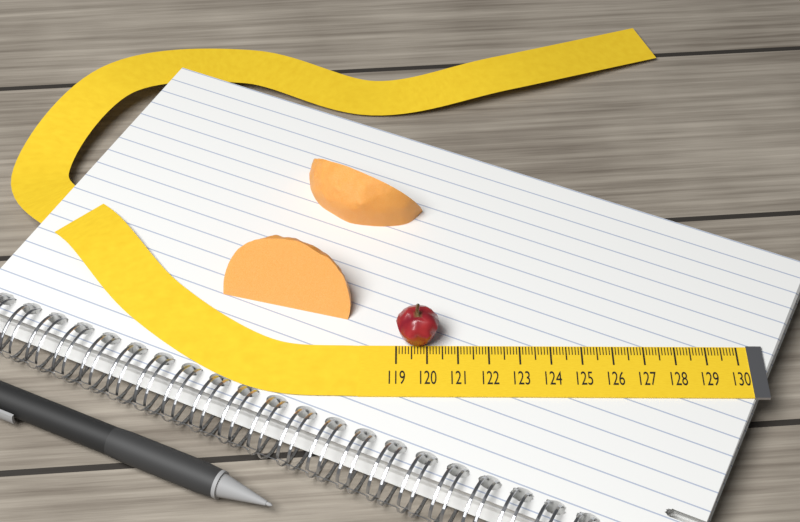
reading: 120.4 (no unit)
